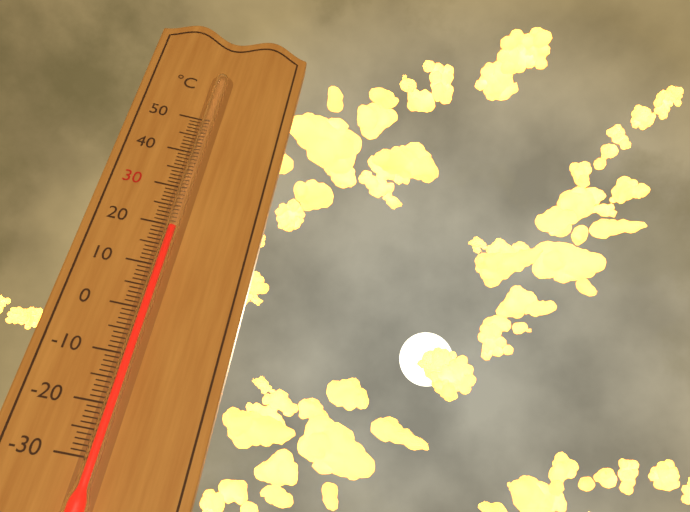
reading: 19 °C
